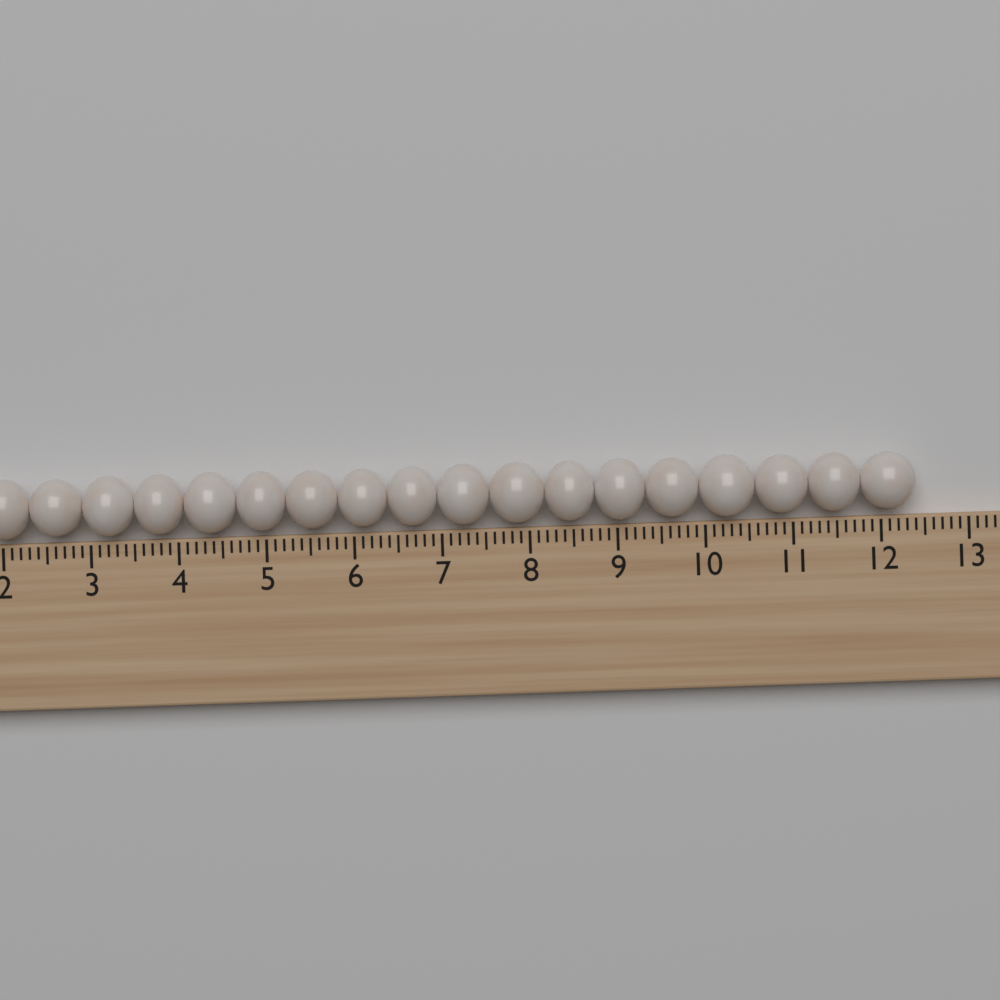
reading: 12.4 (no unit)
